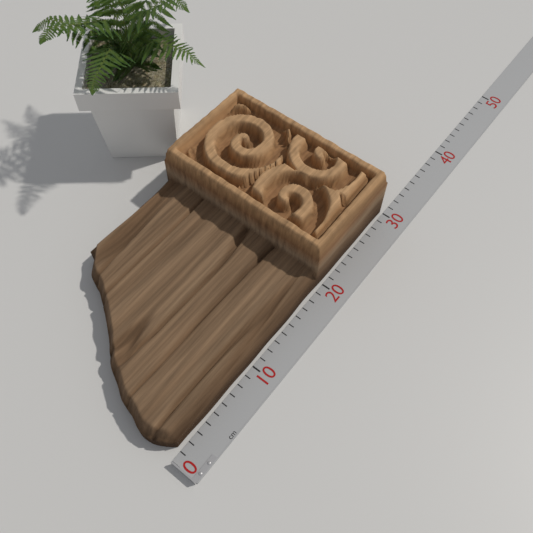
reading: 30 cm
